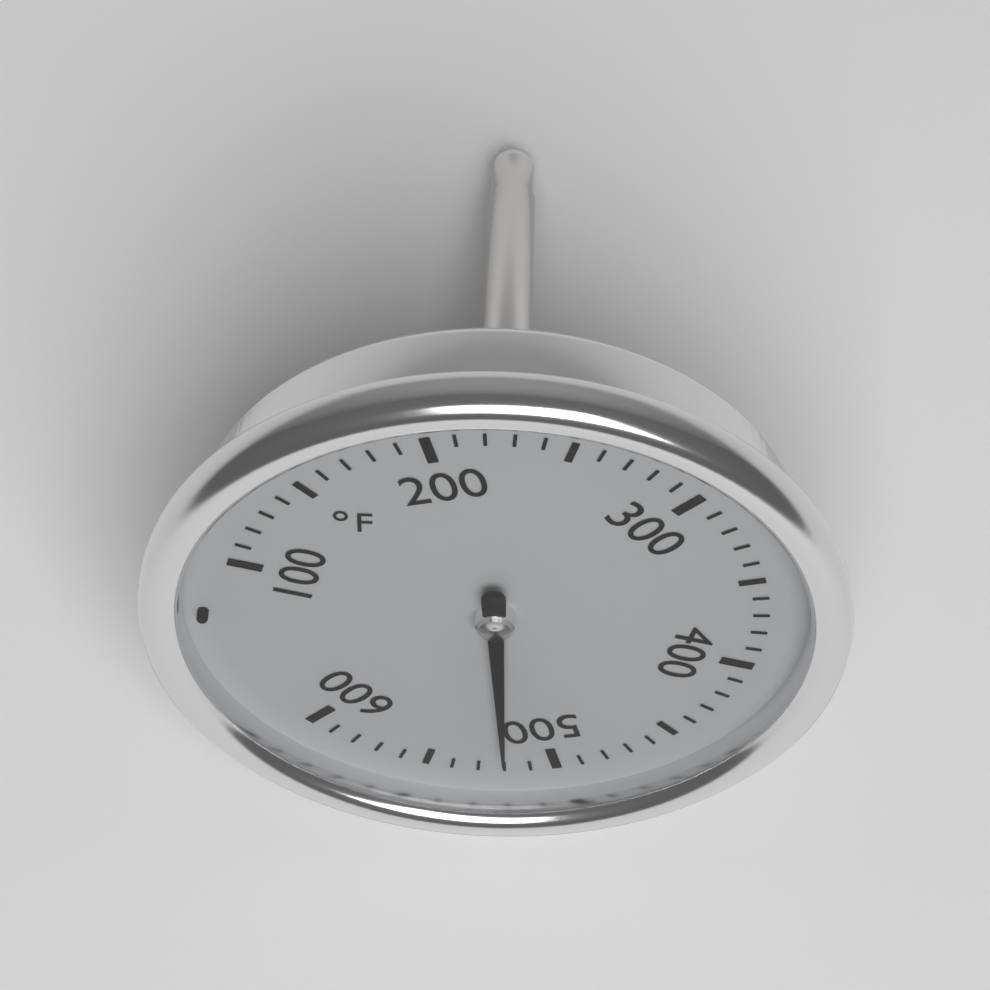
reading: 520 °F
